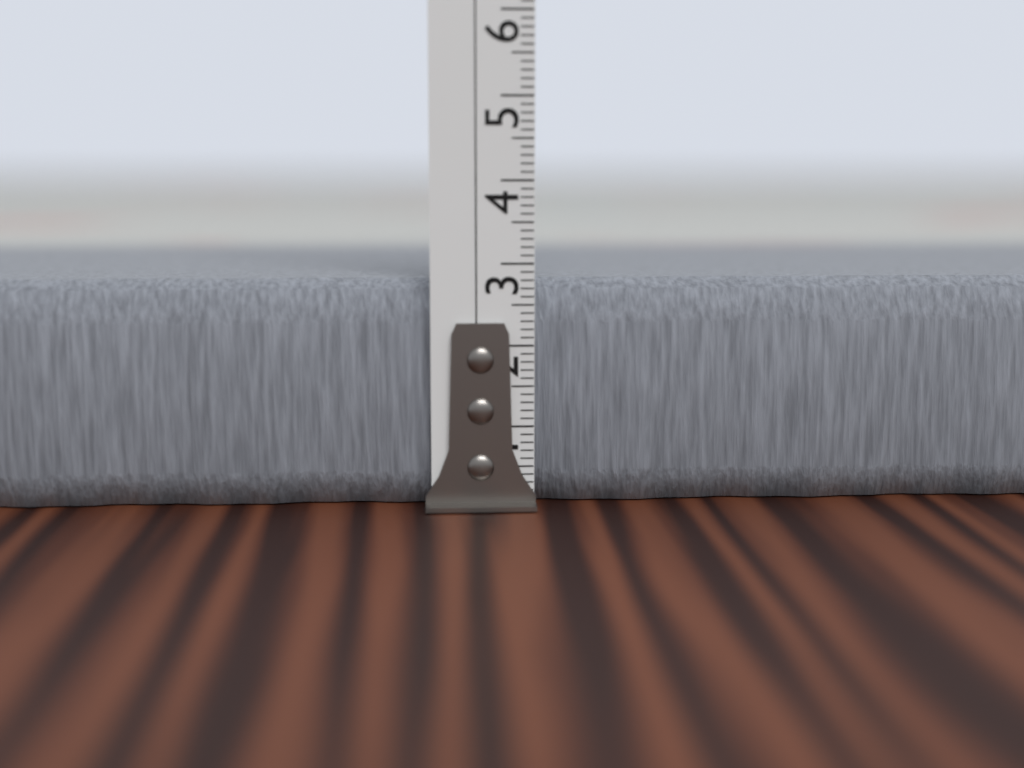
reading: 2.8 cm
